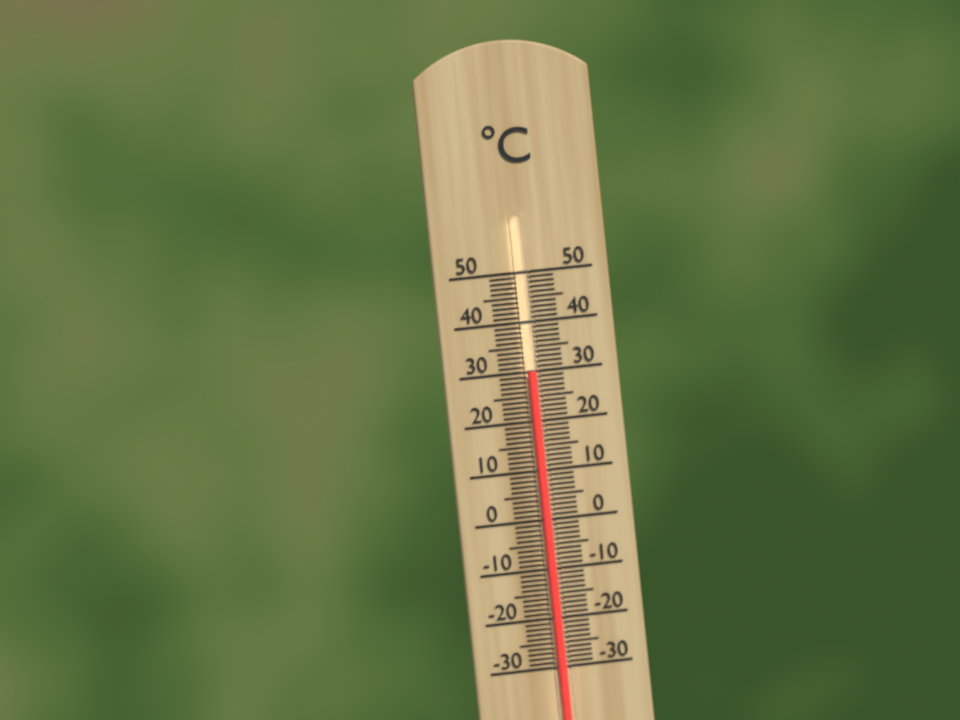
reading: 30 °C
